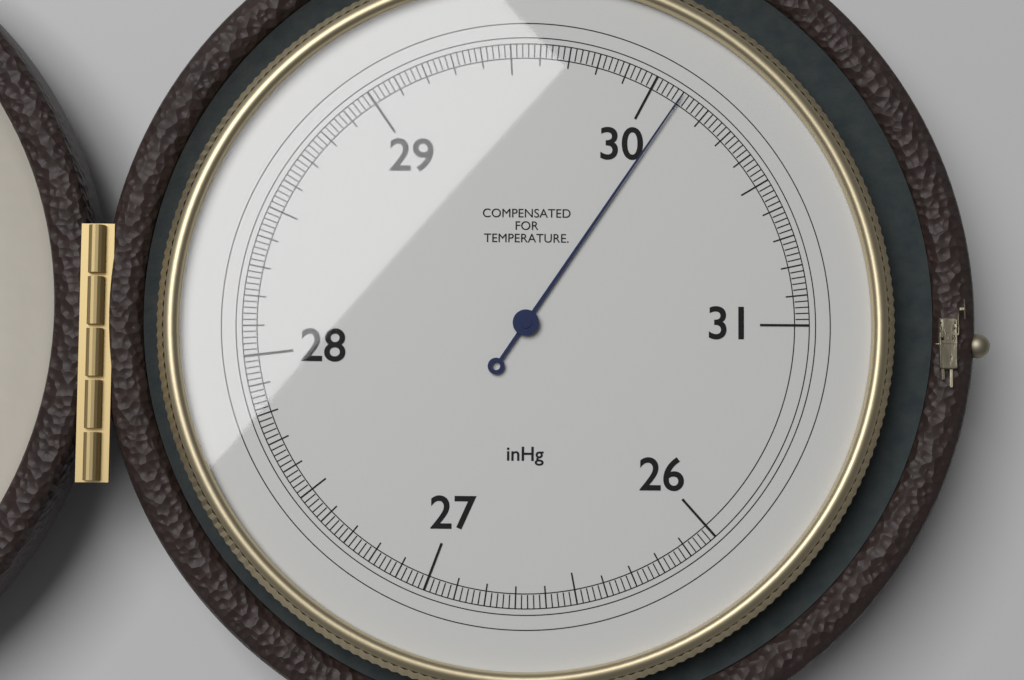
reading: 30.10 inHg
